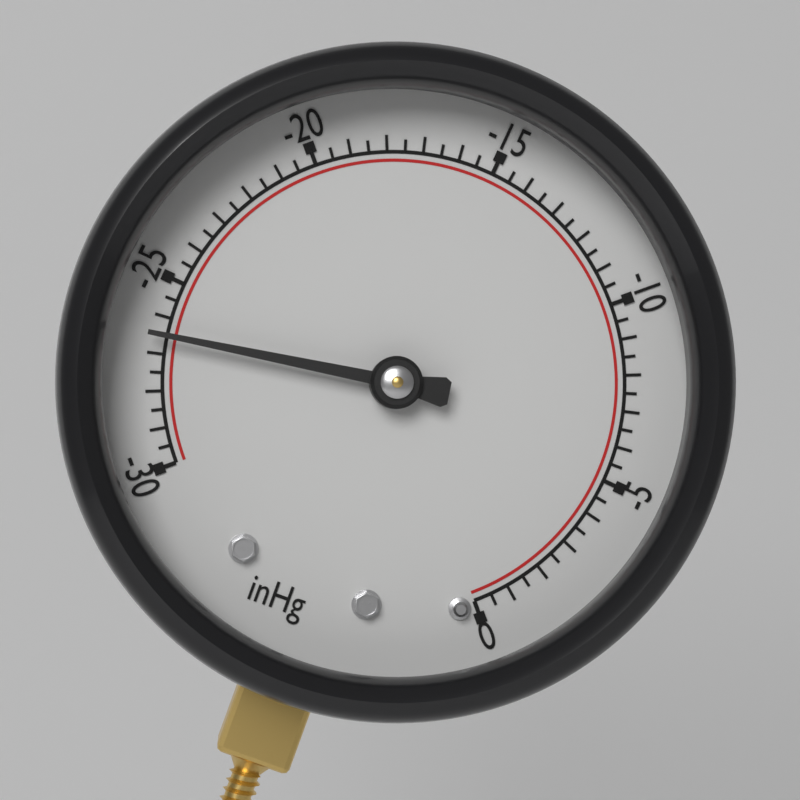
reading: -26.5 inHg
